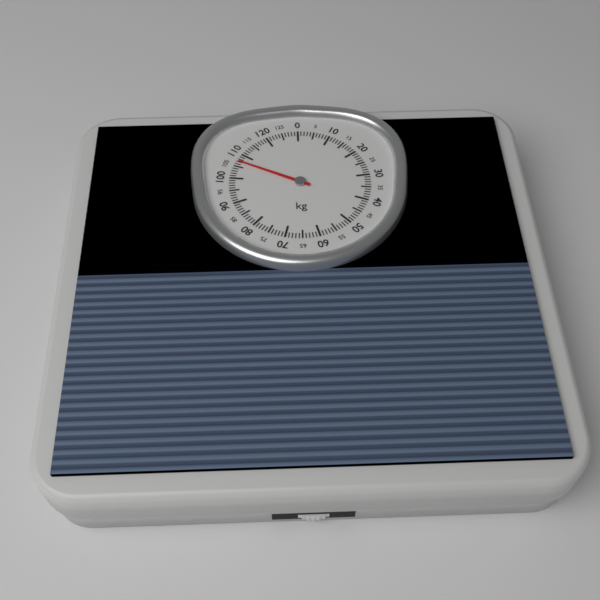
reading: 107 kg
